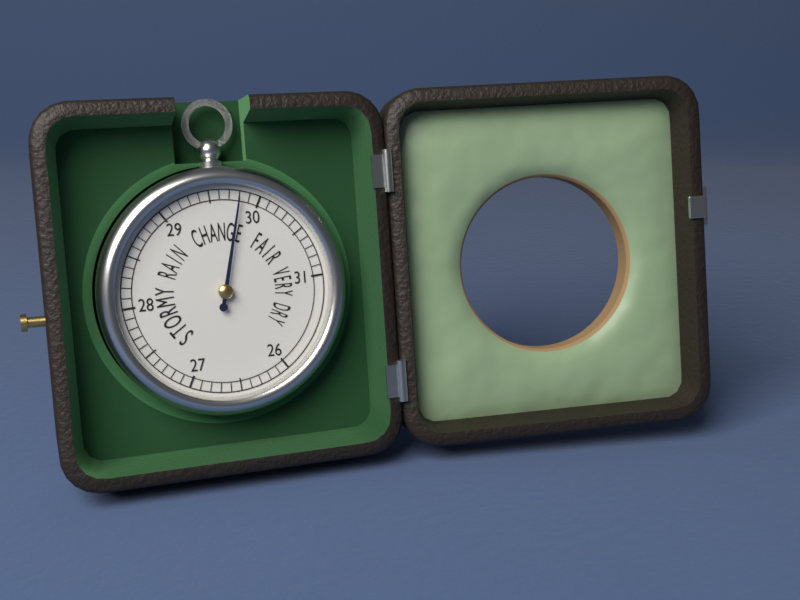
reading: 29.8 (no unit)
